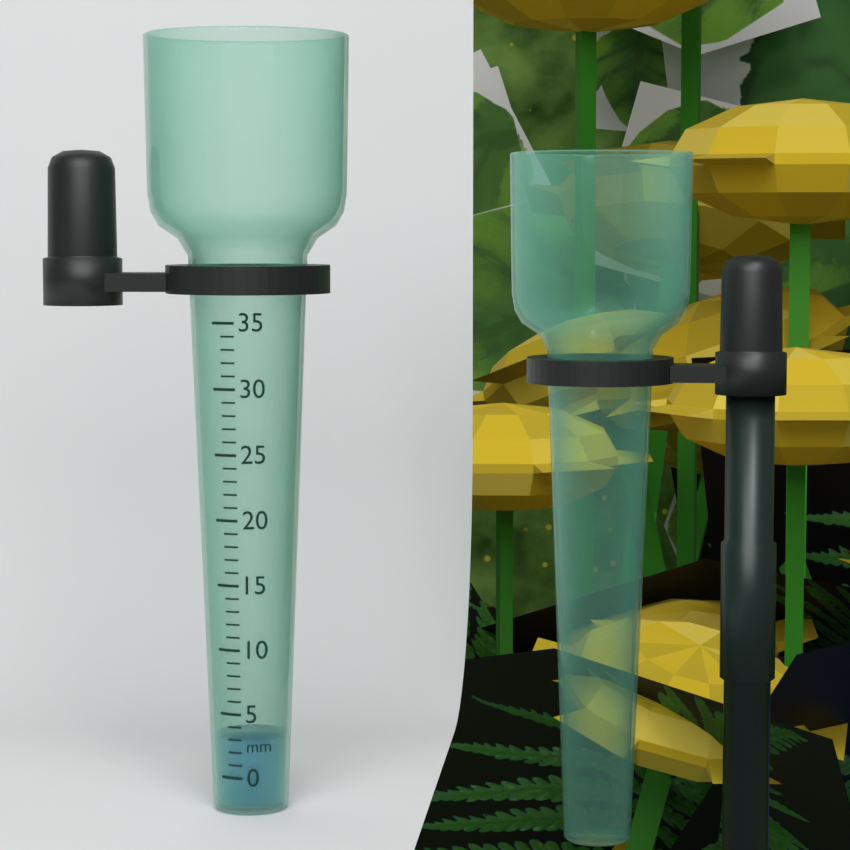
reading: 3 mm
